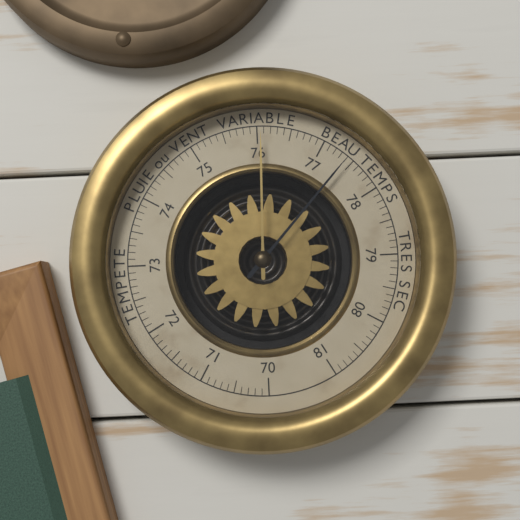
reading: 77.4 (no unit)
